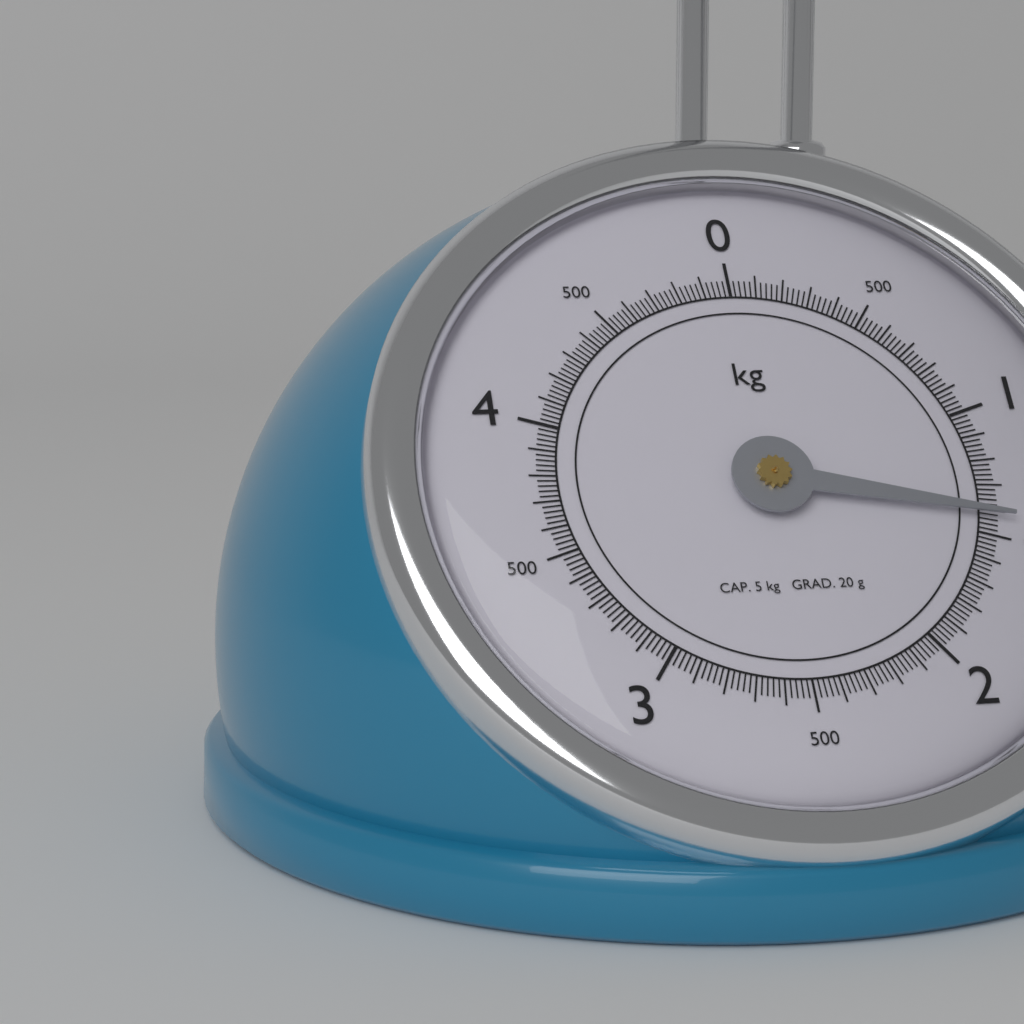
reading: 1.42 kg
